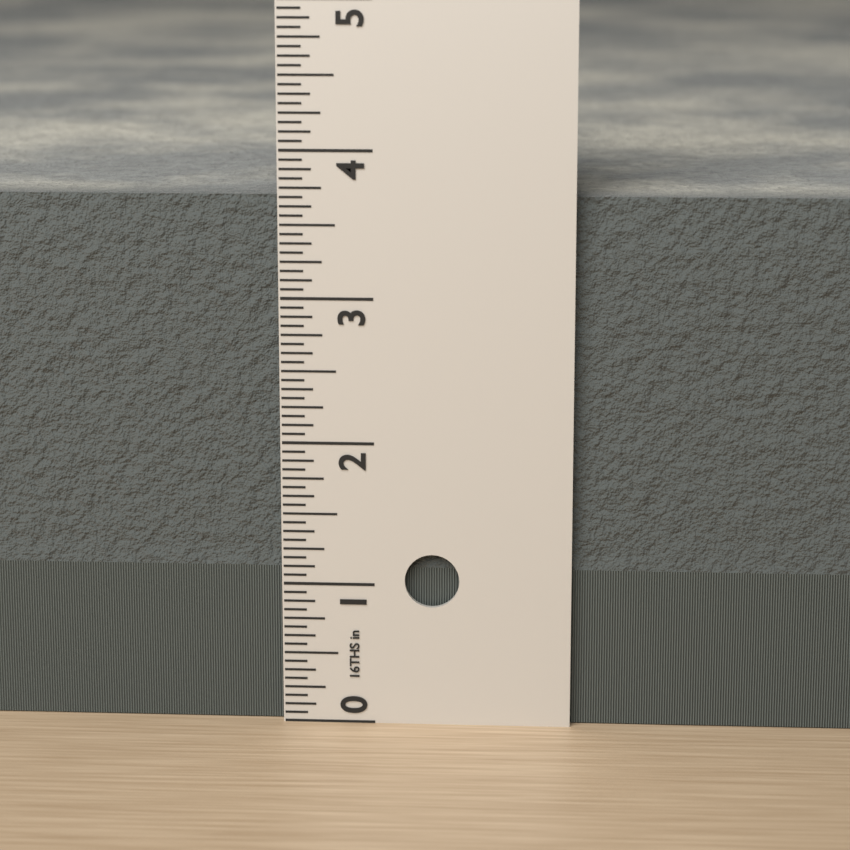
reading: 3.6875 in
